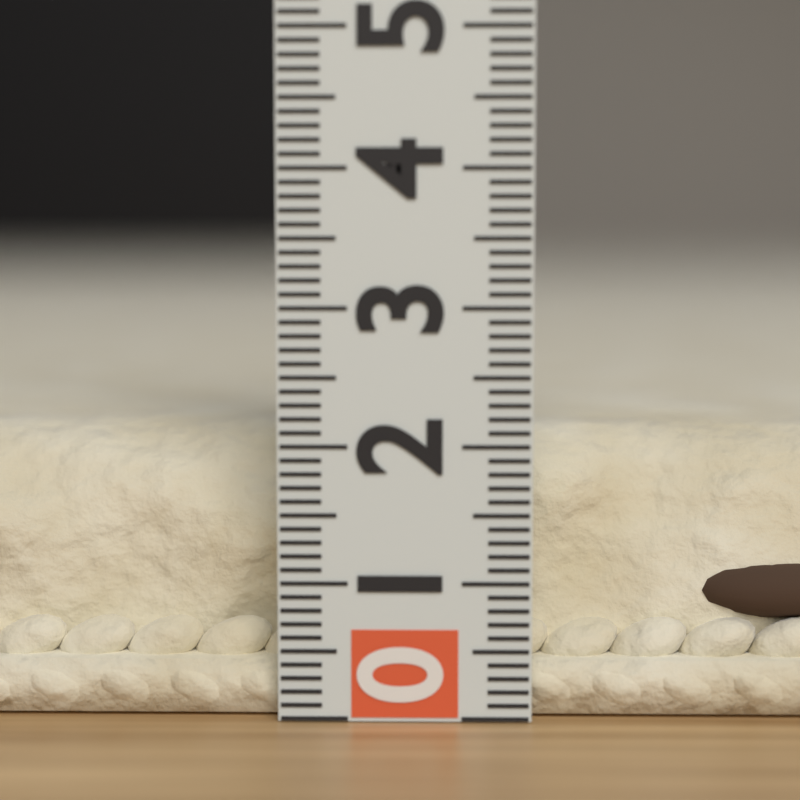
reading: 2.1 (no unit)
